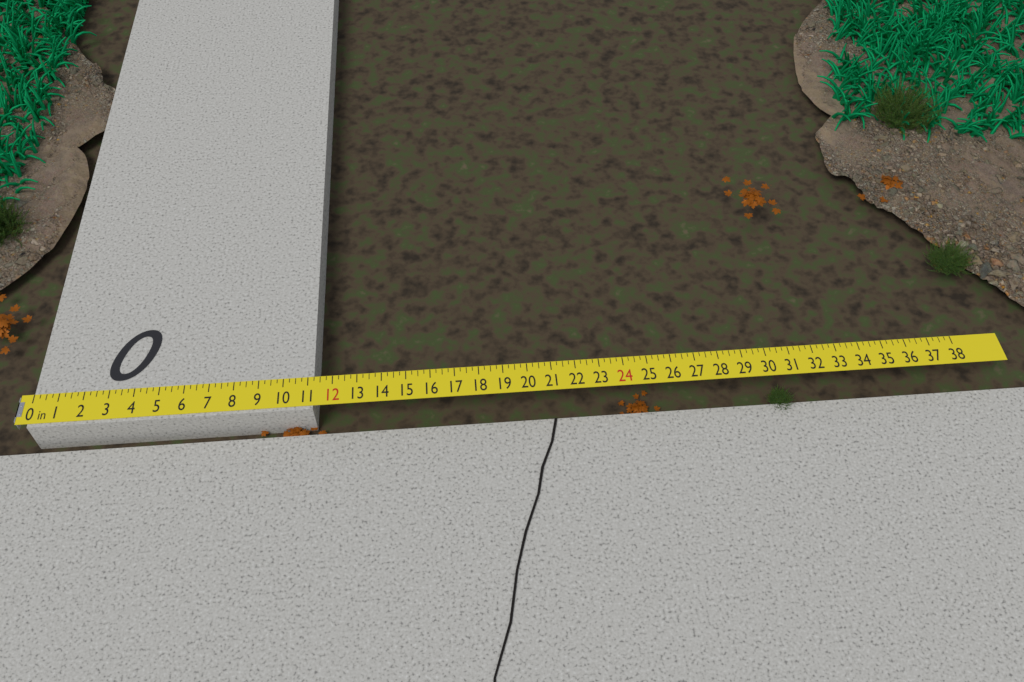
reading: 11.25 in
